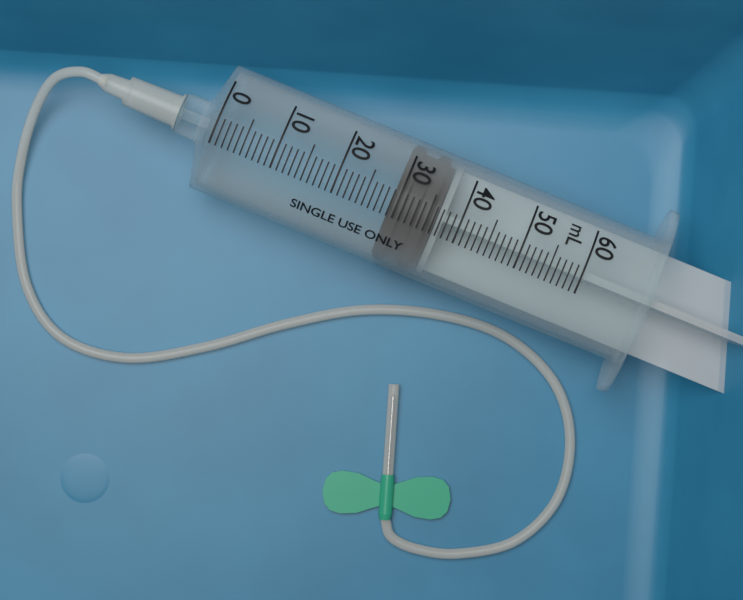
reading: 29 mL
